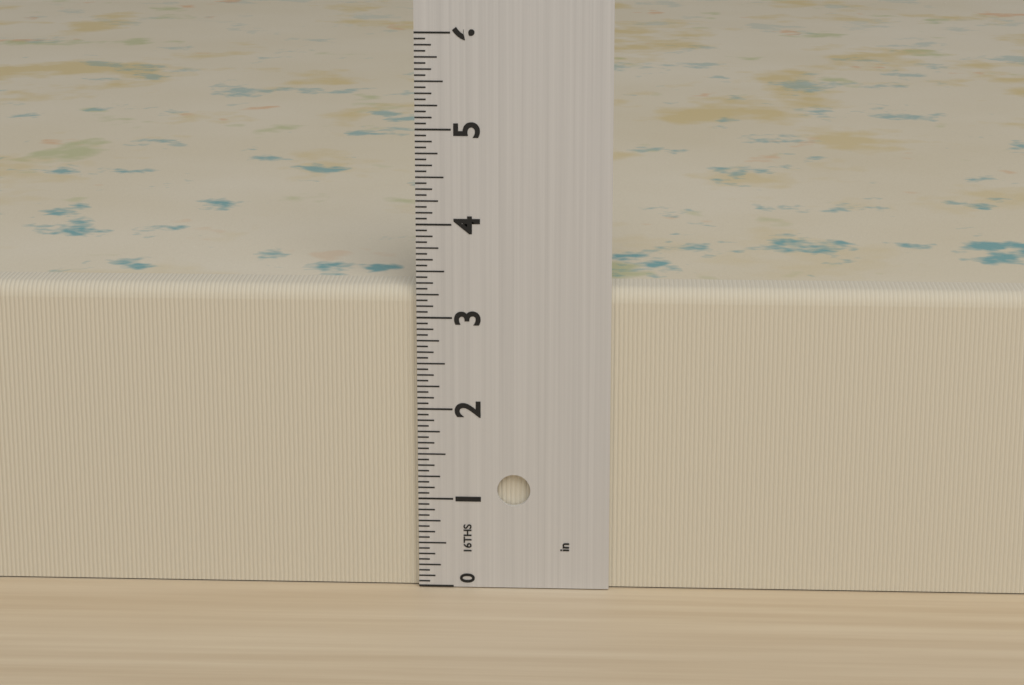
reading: 3.3125 in
